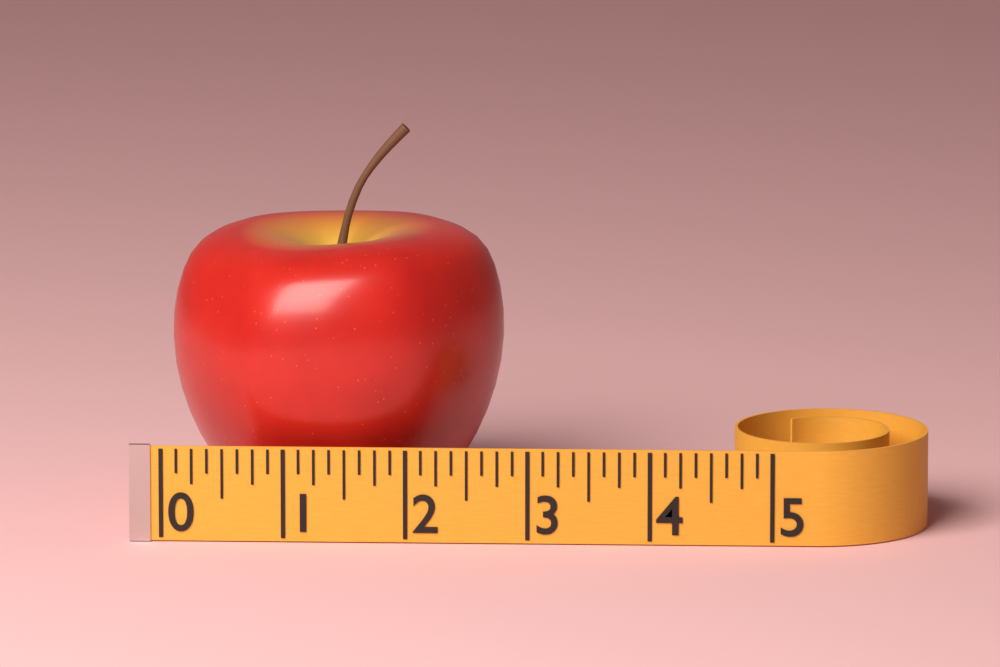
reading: 2.750 (no unit)
